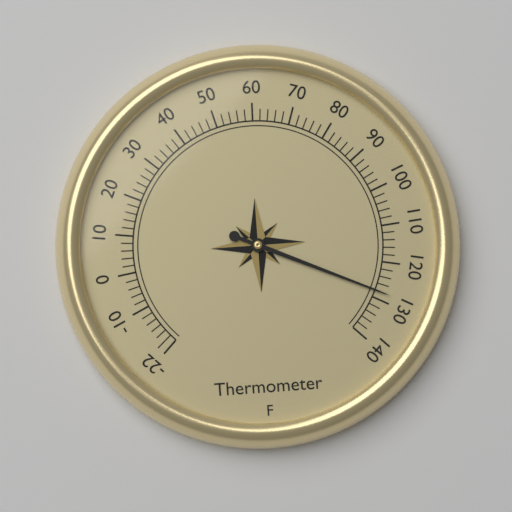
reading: 128 °F
